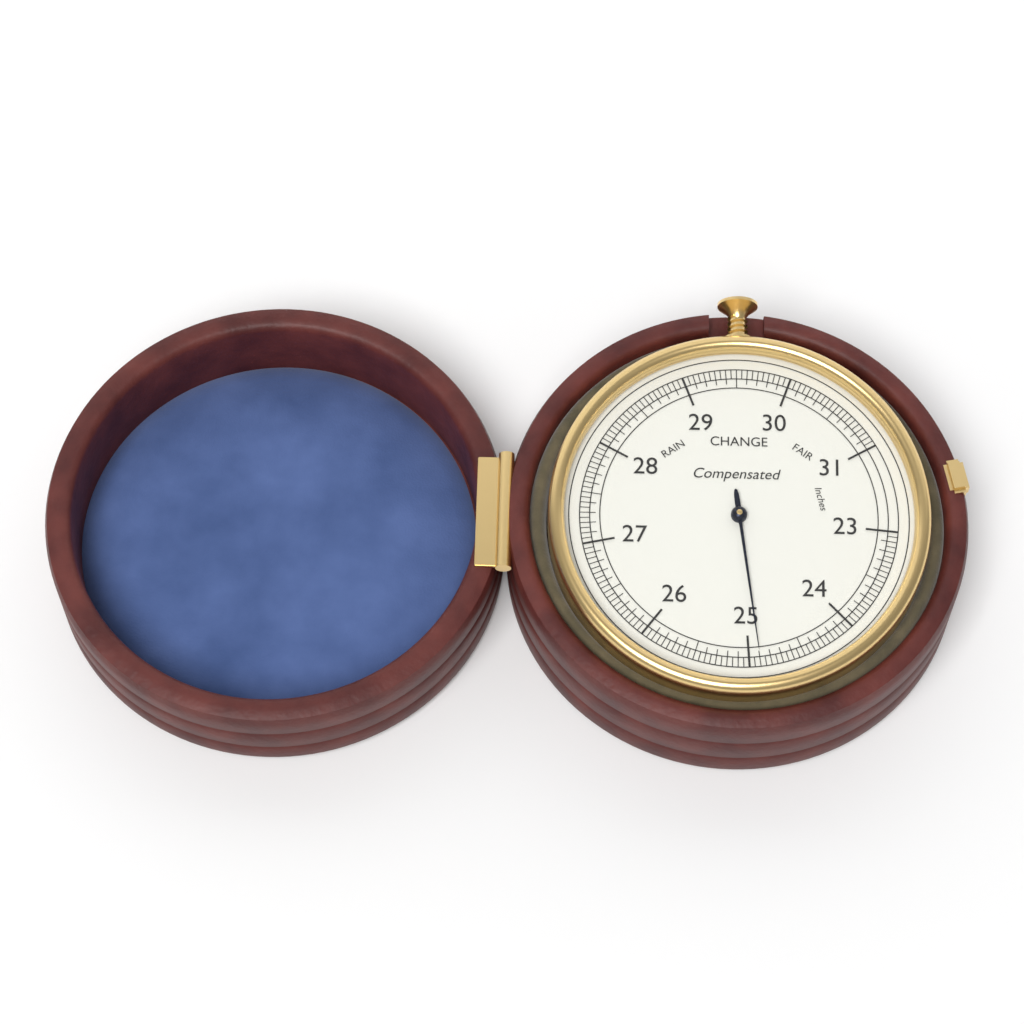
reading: 24.90 inches
